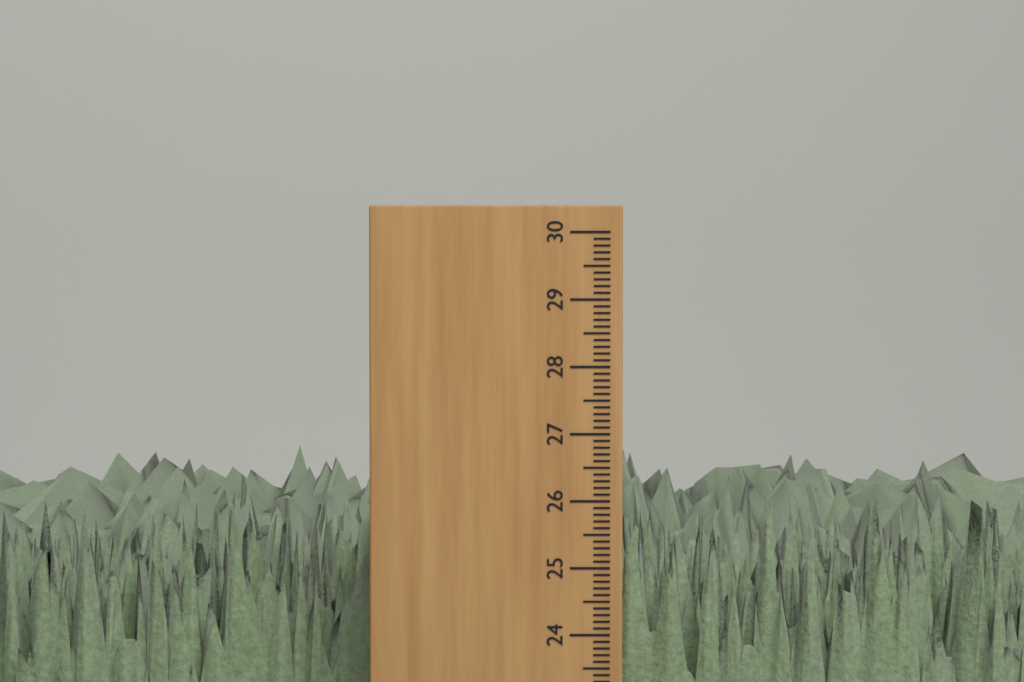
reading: 26.0 cm
